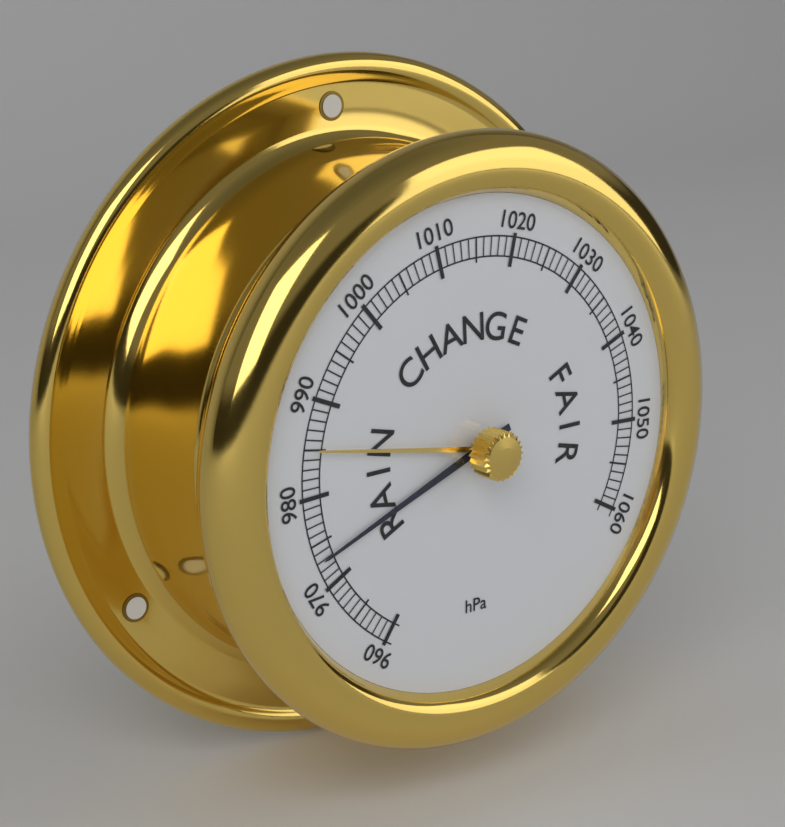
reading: 973 hPa
